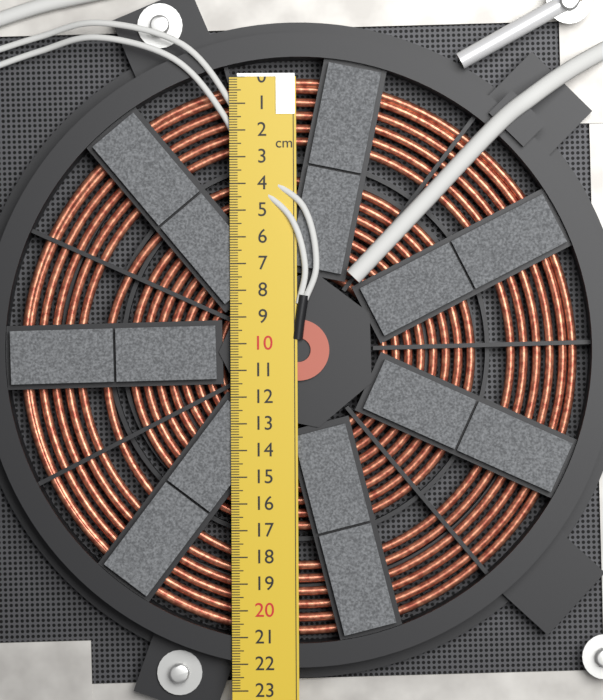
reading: 21.0 cm
